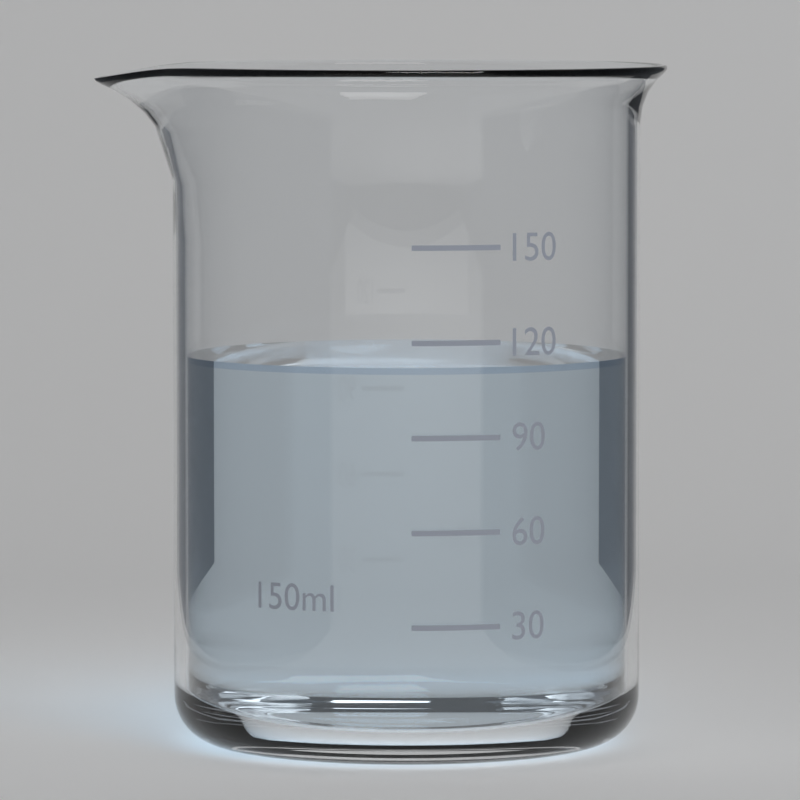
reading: 112 ml
